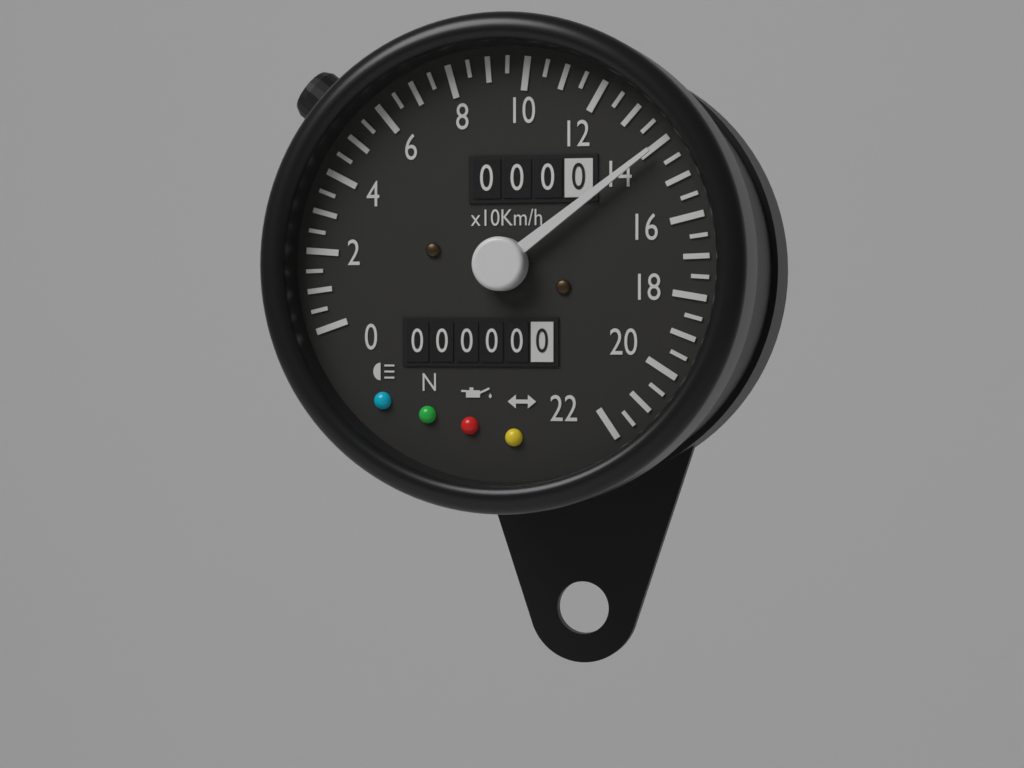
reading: 140 km/h
